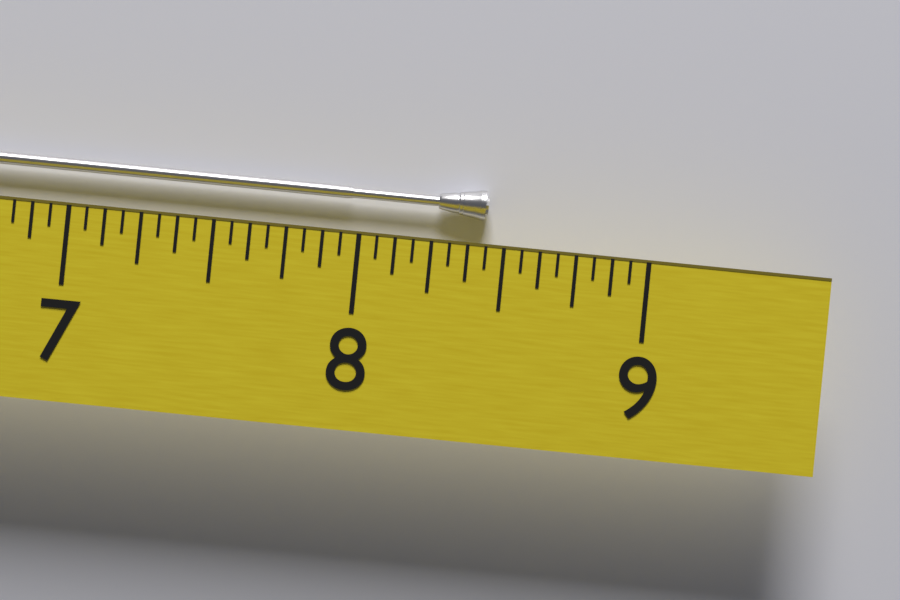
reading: 8.4375 (no unit)
